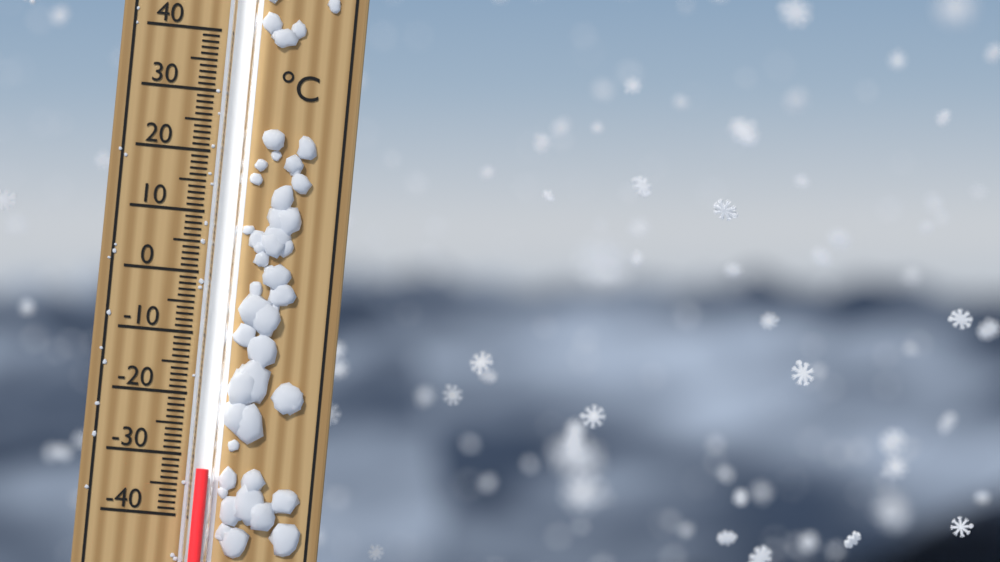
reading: -32 °C
